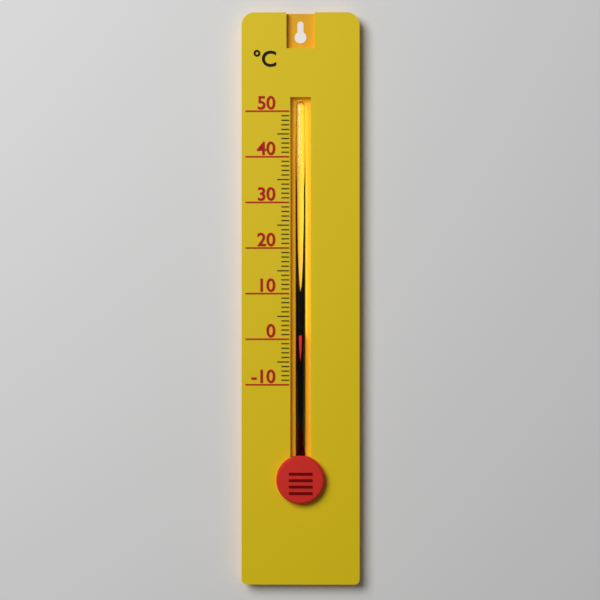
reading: 1 °C
